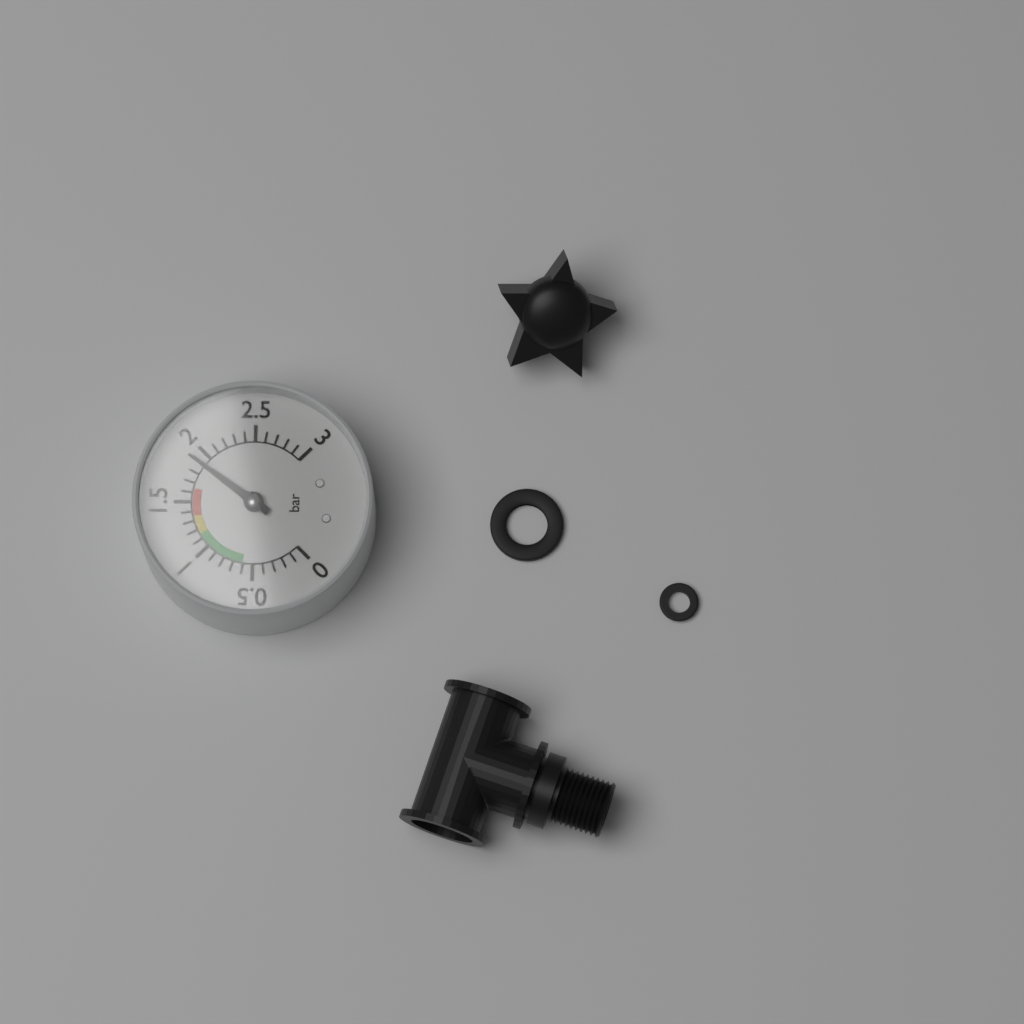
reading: 1.9 bar
